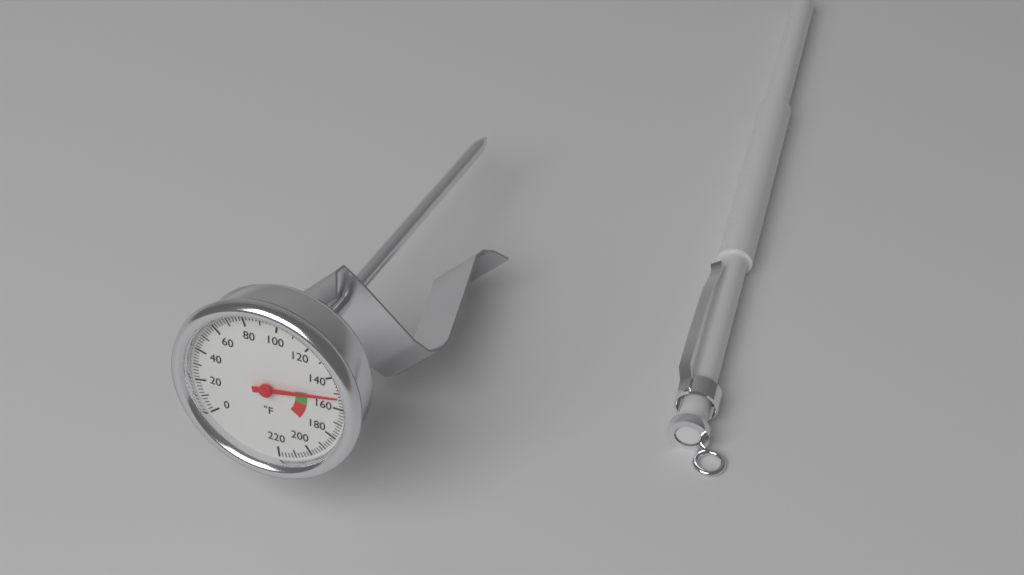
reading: 152 °F
